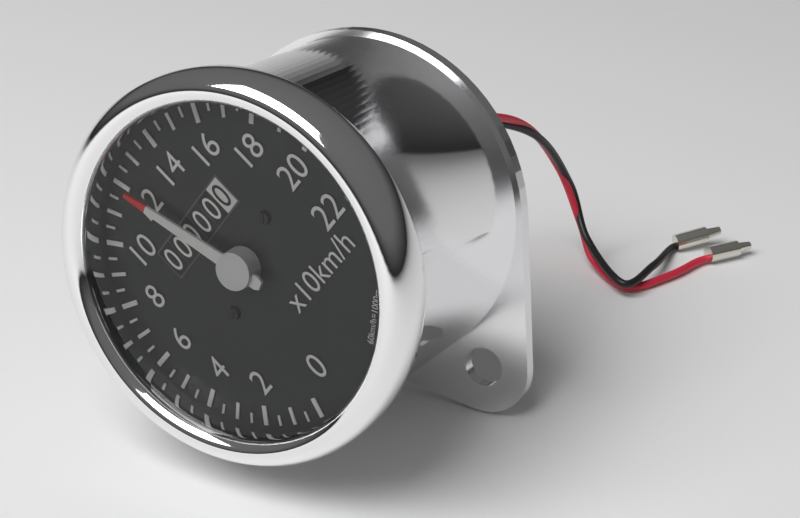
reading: 120 km/h
